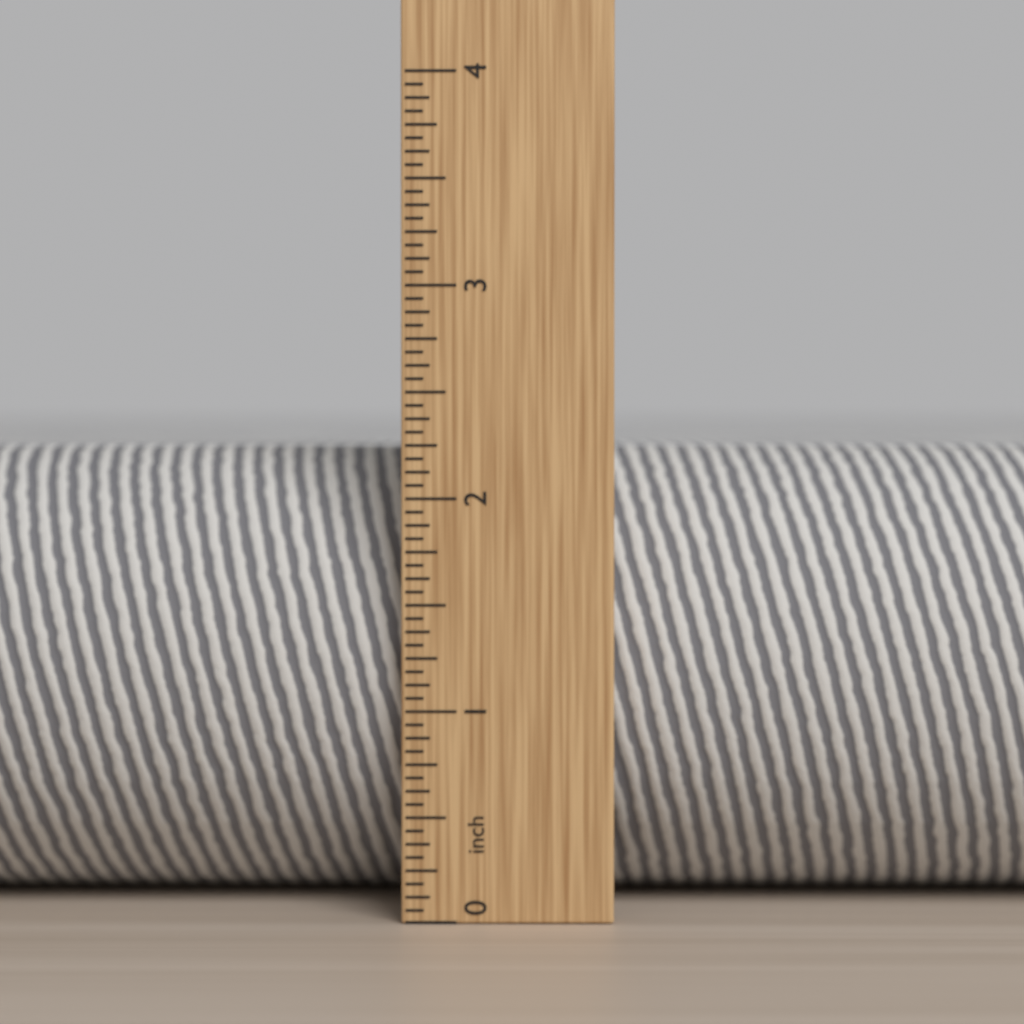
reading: 2.2500 in
